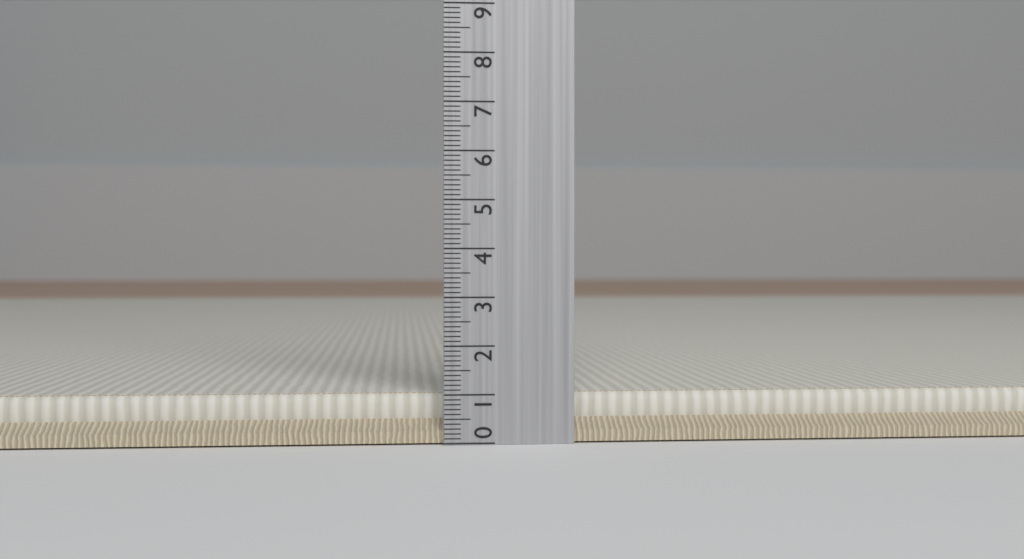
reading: 1.0 (no unit)
